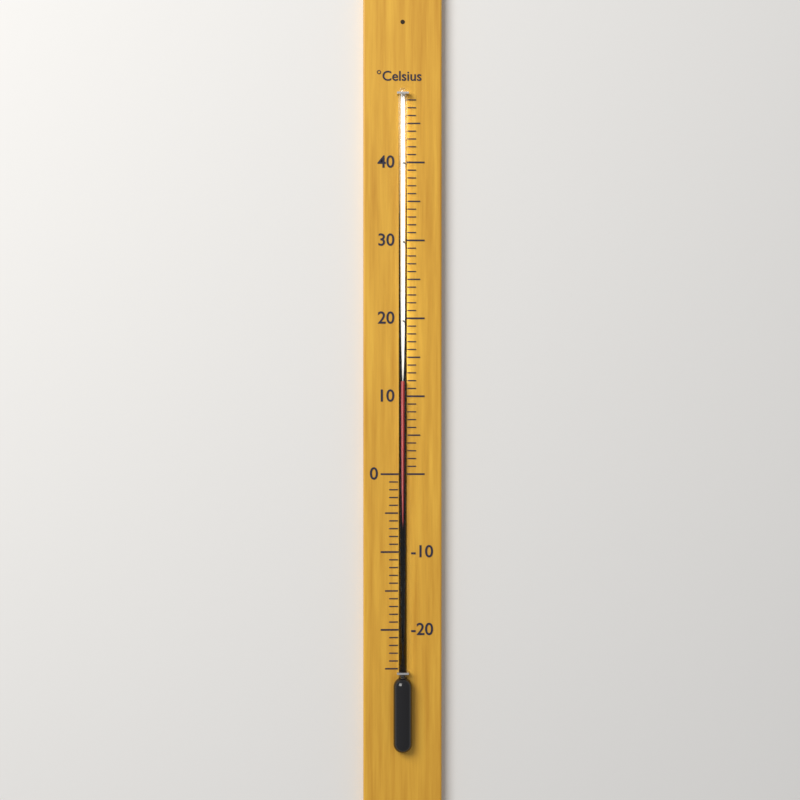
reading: 12 °C
